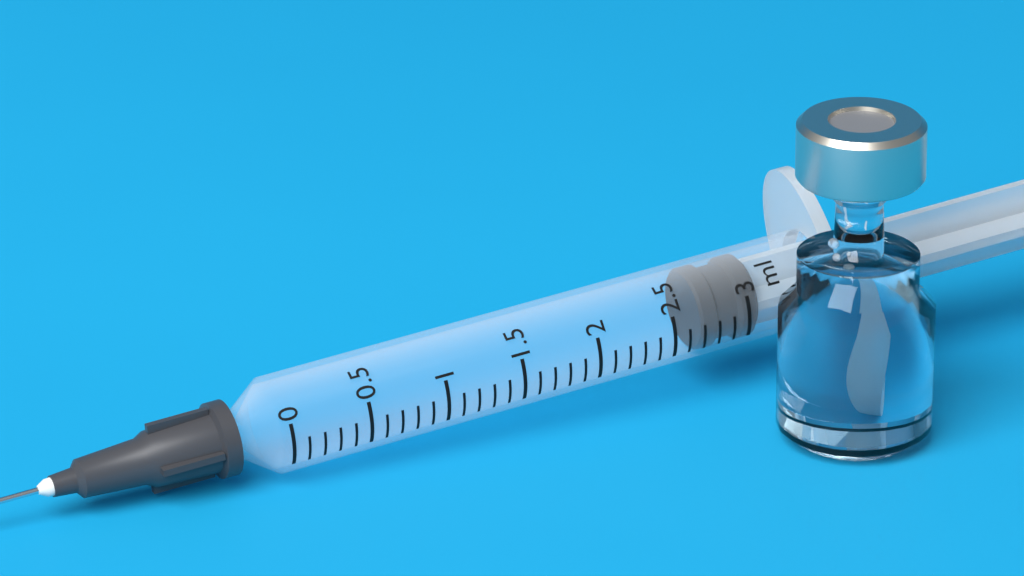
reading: 2.7 ml
